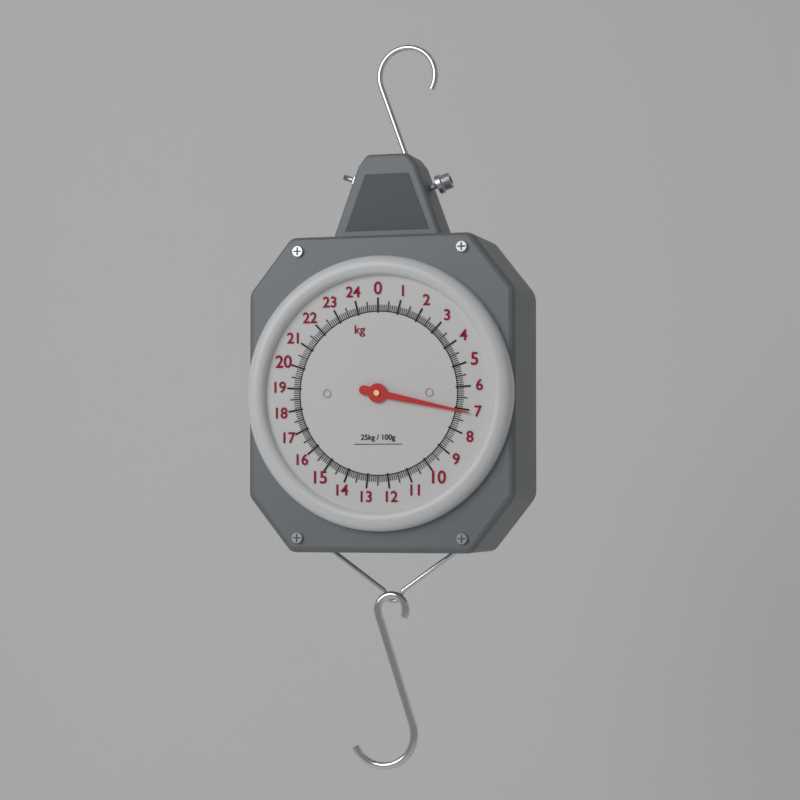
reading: 7.1 kg
